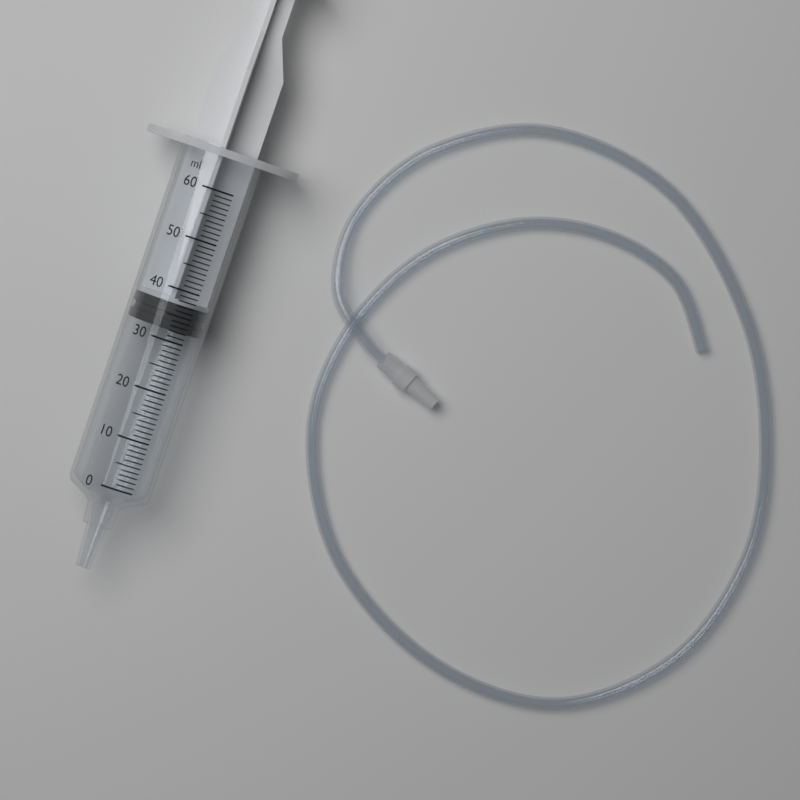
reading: 32 ml
